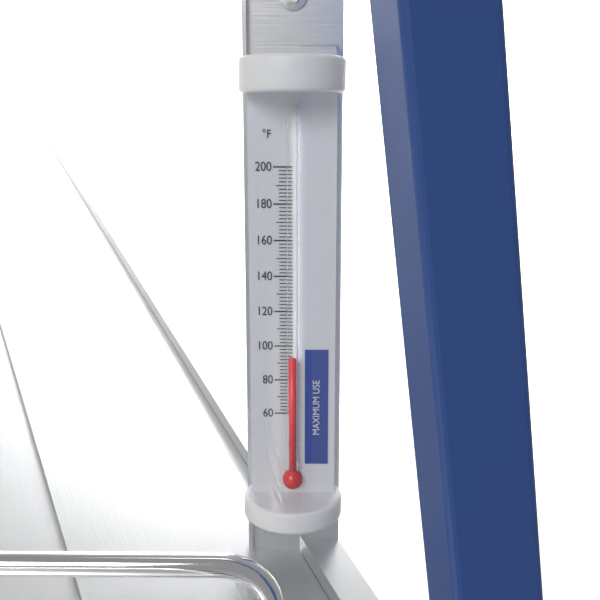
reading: 94 °F
